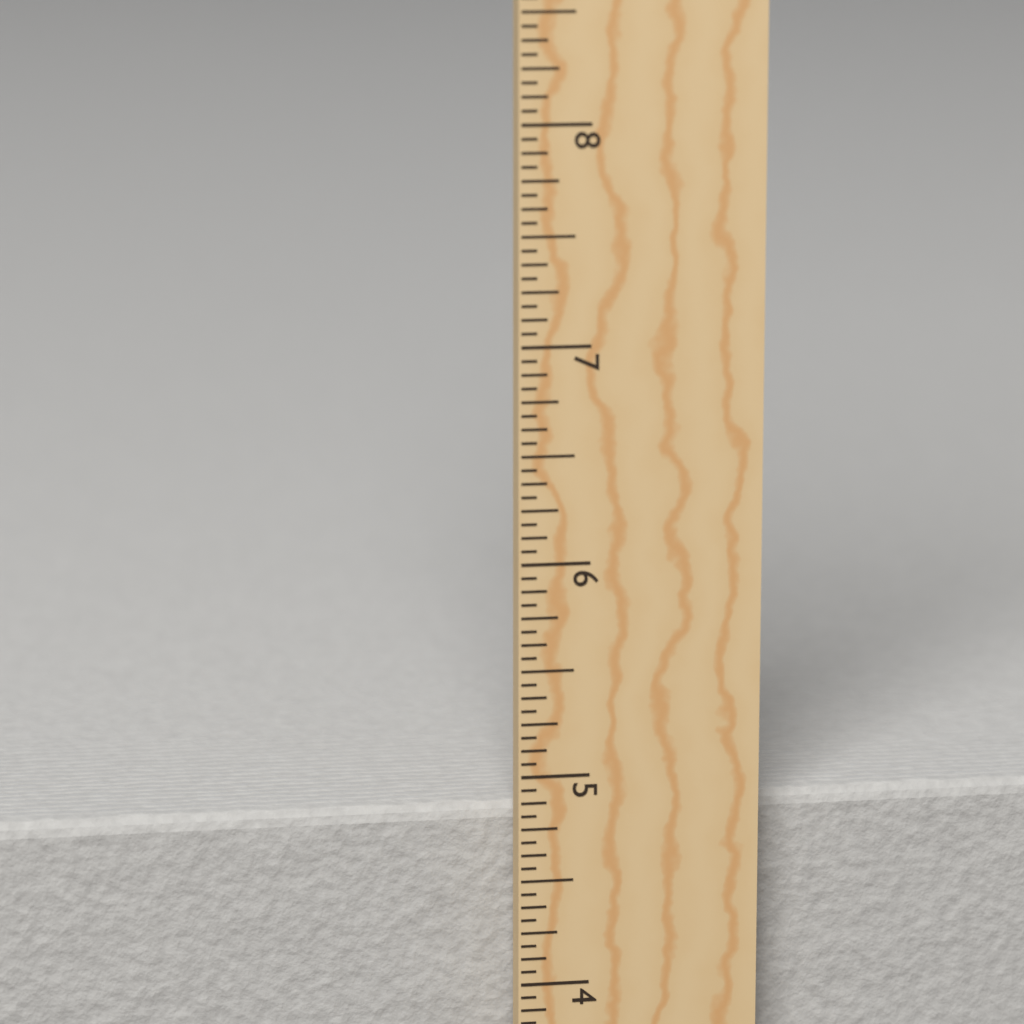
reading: 4.8125 in
